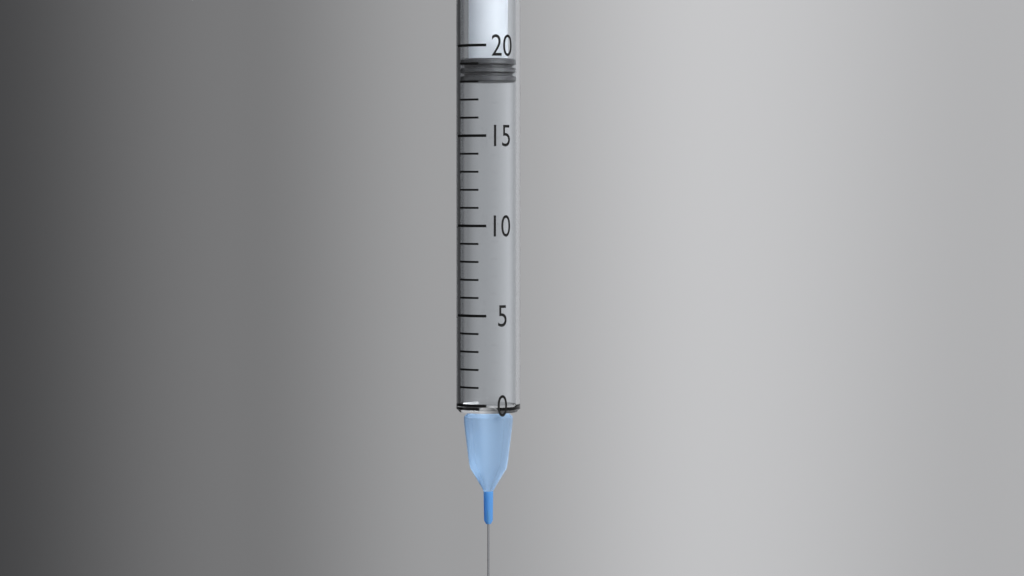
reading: 18 (no unit)
